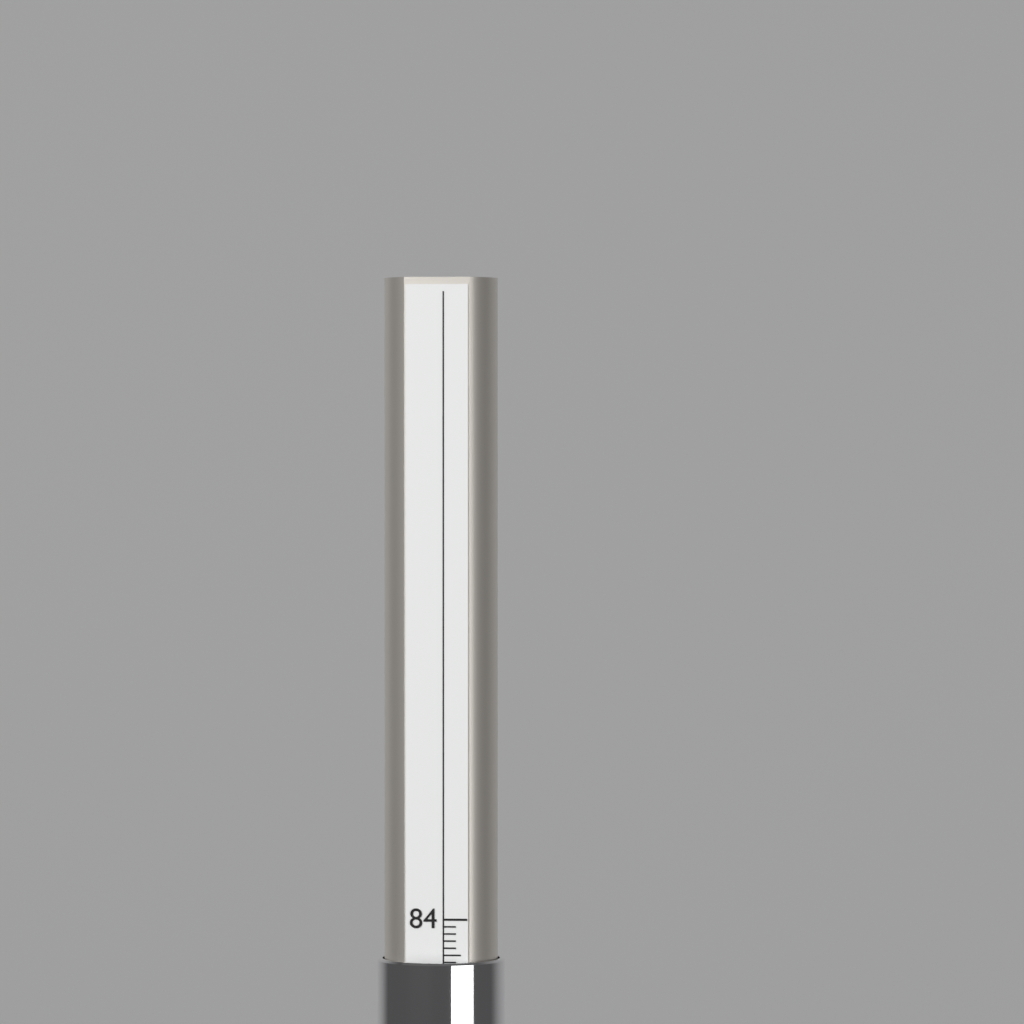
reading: 83.4 (no unit)
